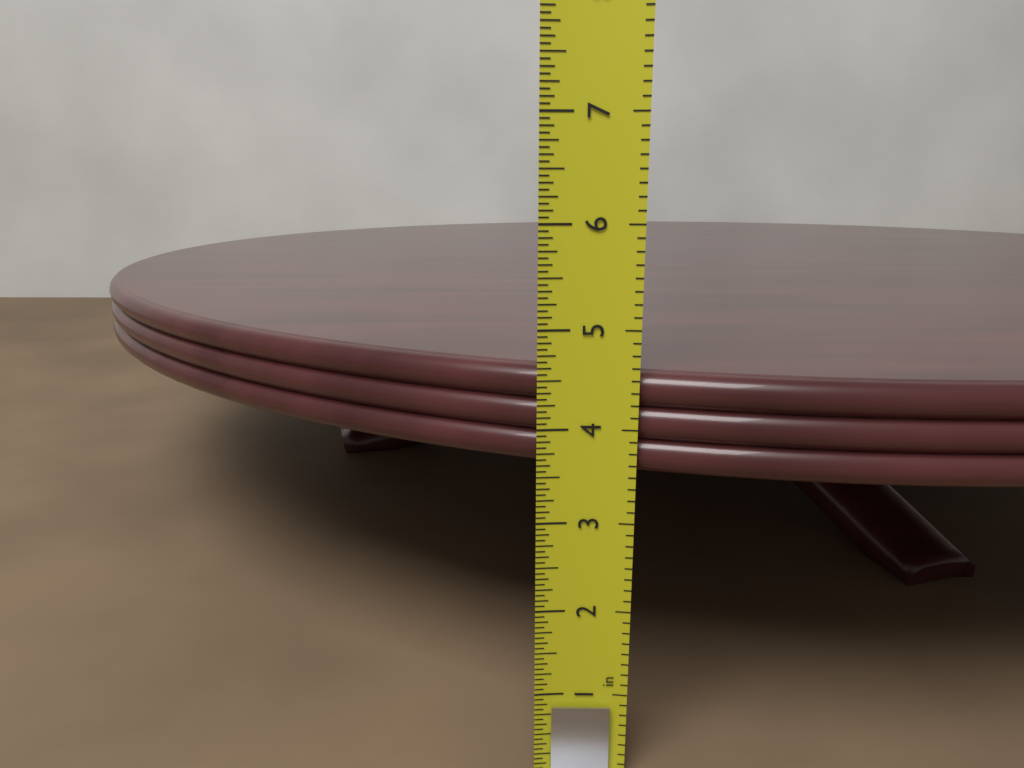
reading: 4.5625 in
